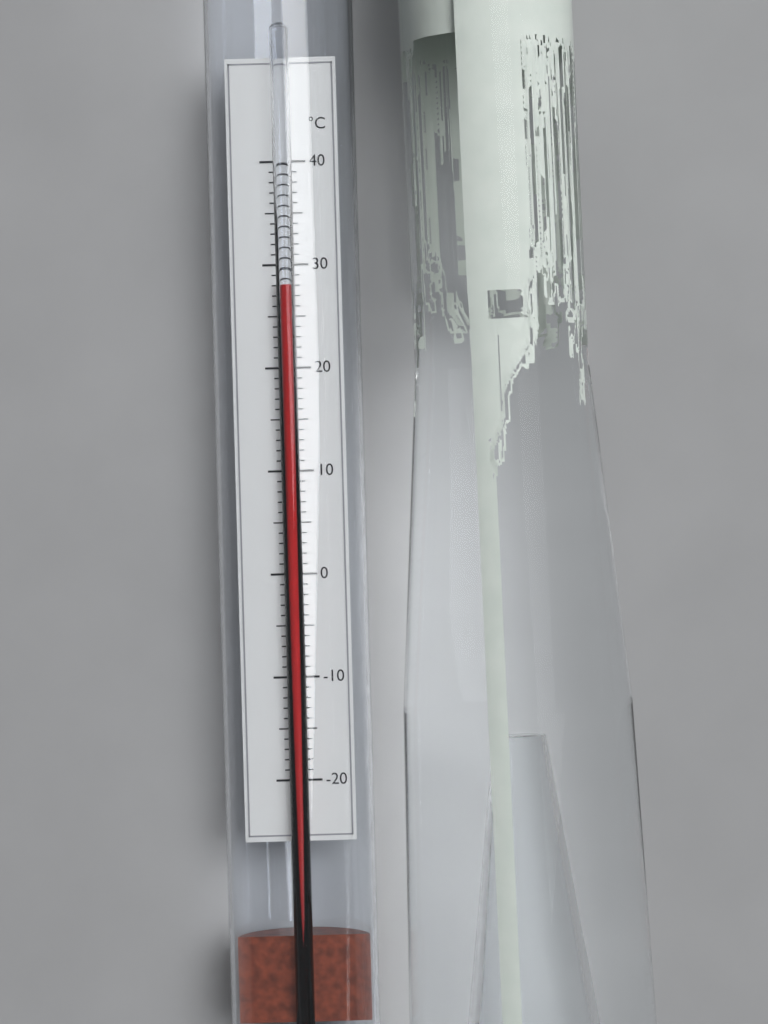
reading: 28 °C
